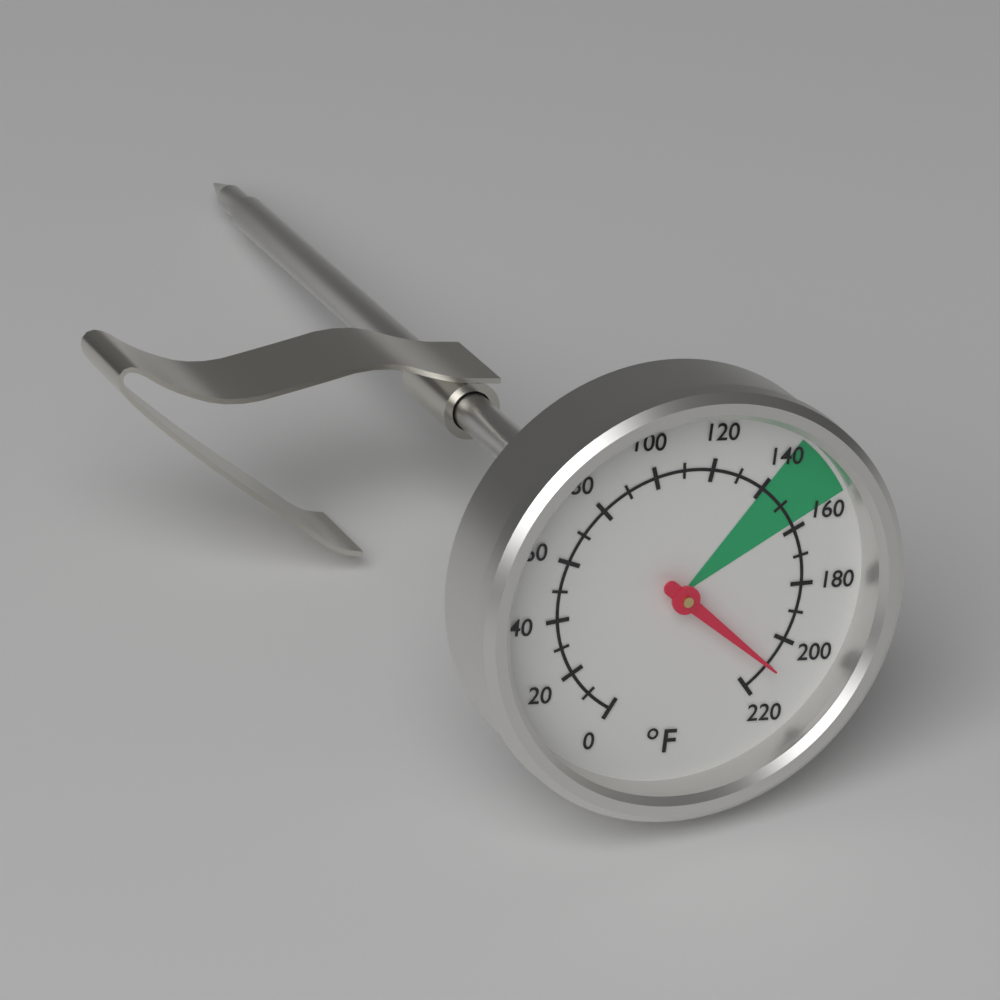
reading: 210 °F
